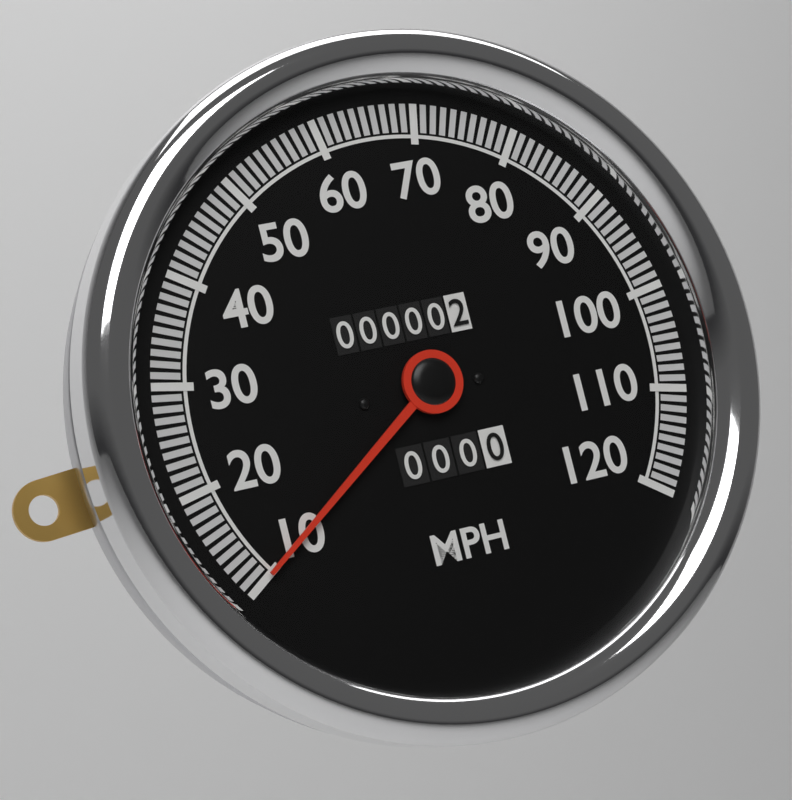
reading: 10 MPH
